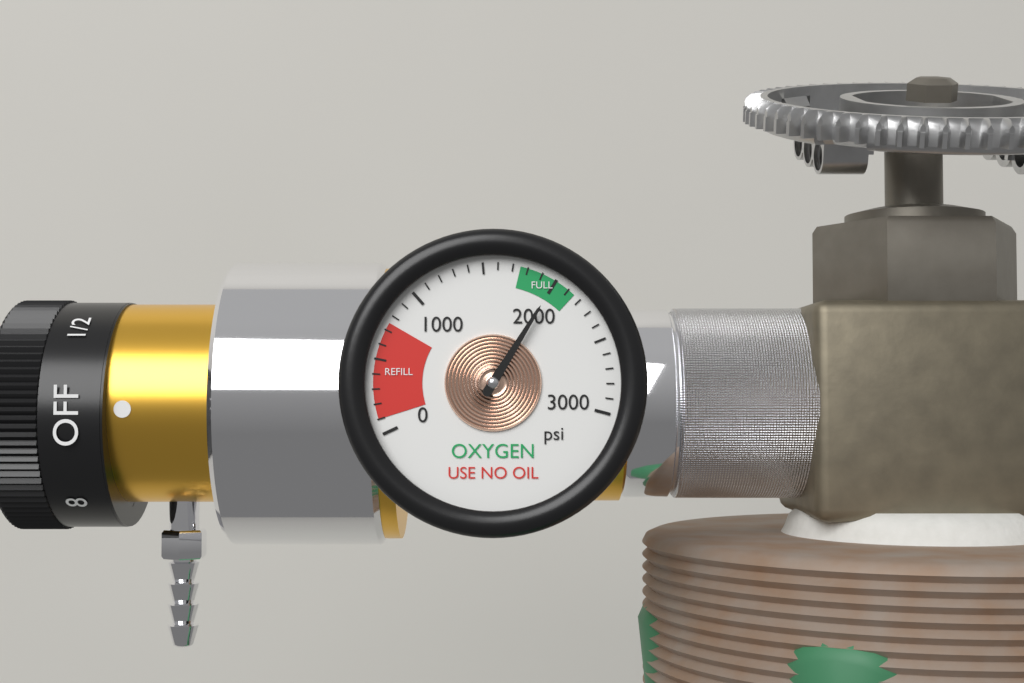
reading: 2000 psi
